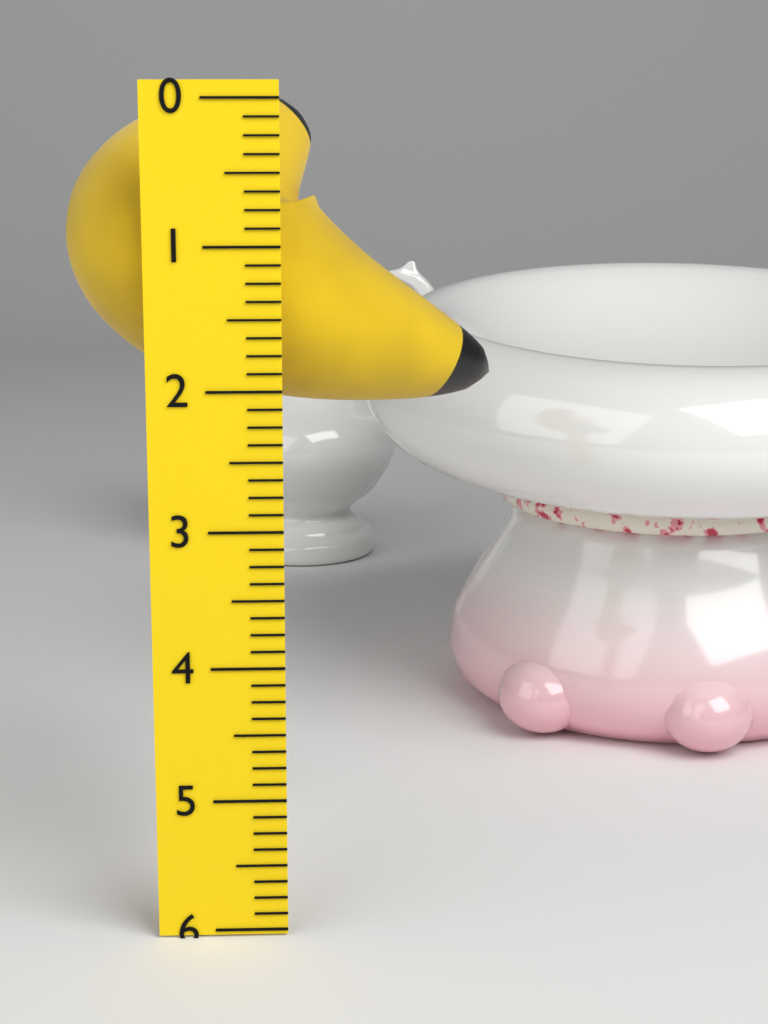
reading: 2.250 (no unit)
